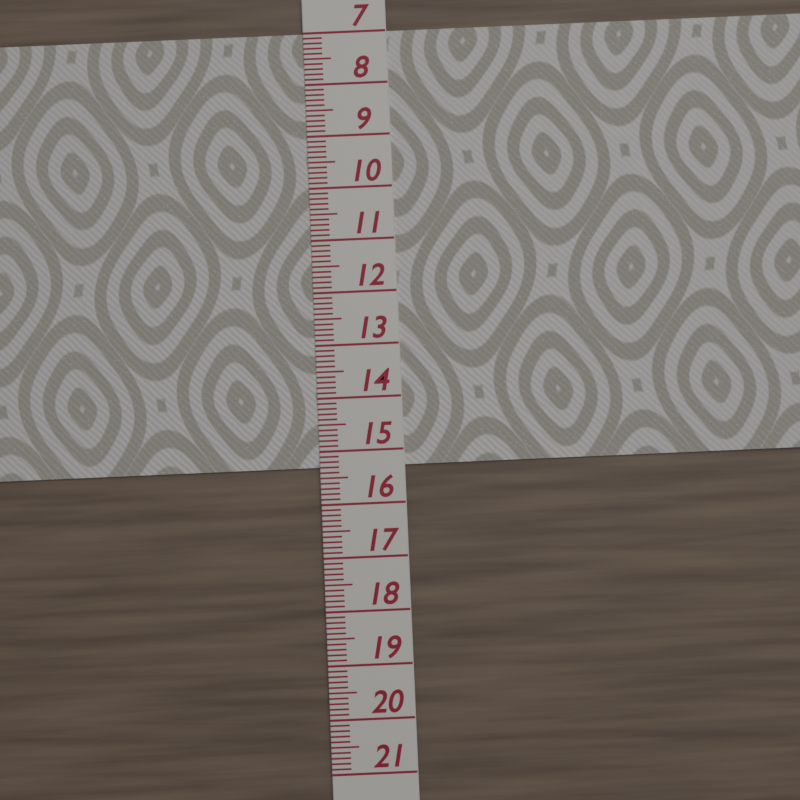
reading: 15.3 (no unit)
